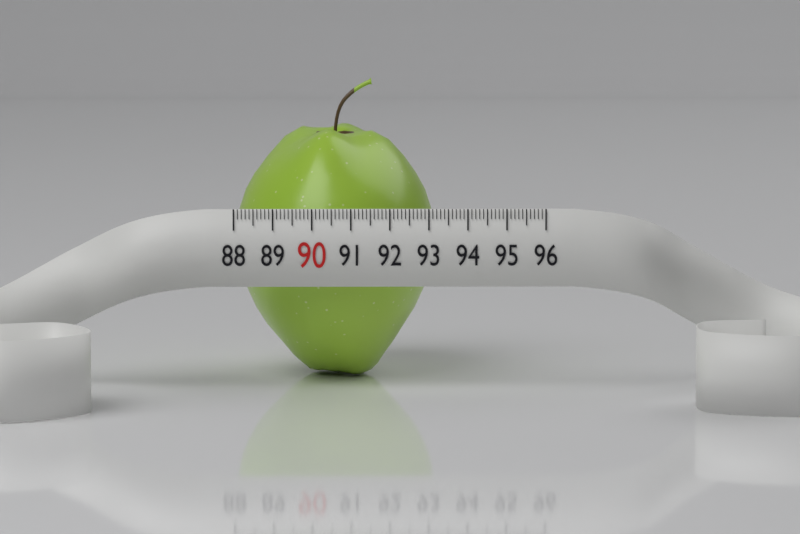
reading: 93.2 (no unit)
